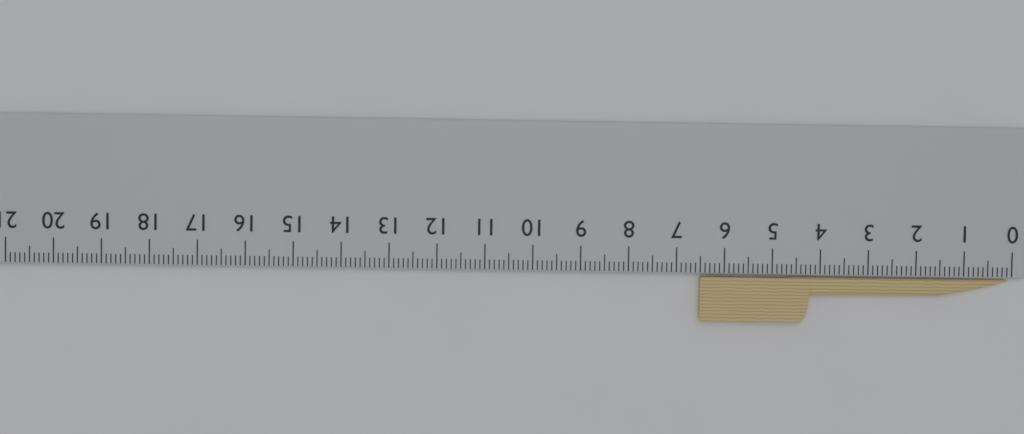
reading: 6.5 cm
